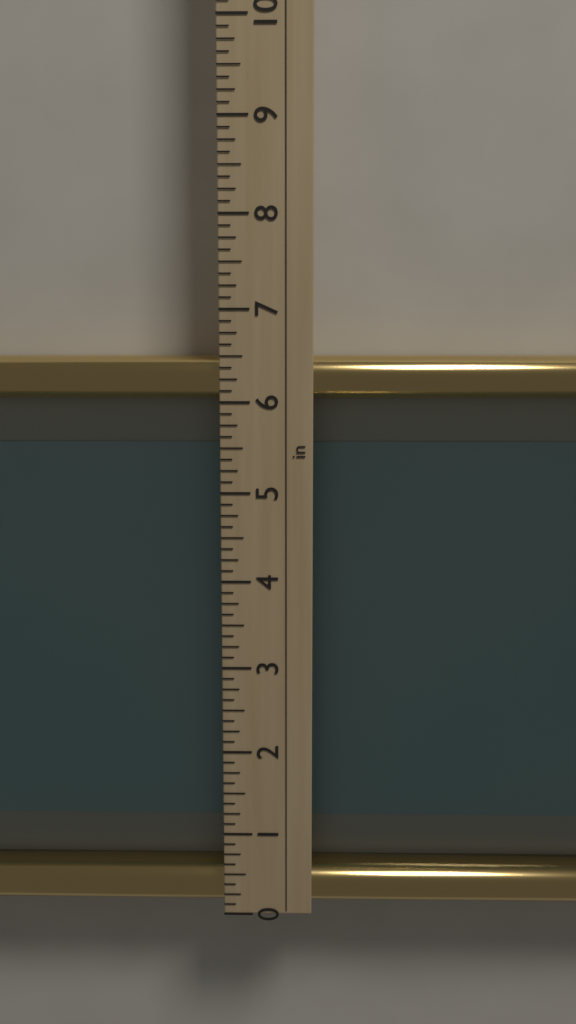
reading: 6.500 in
